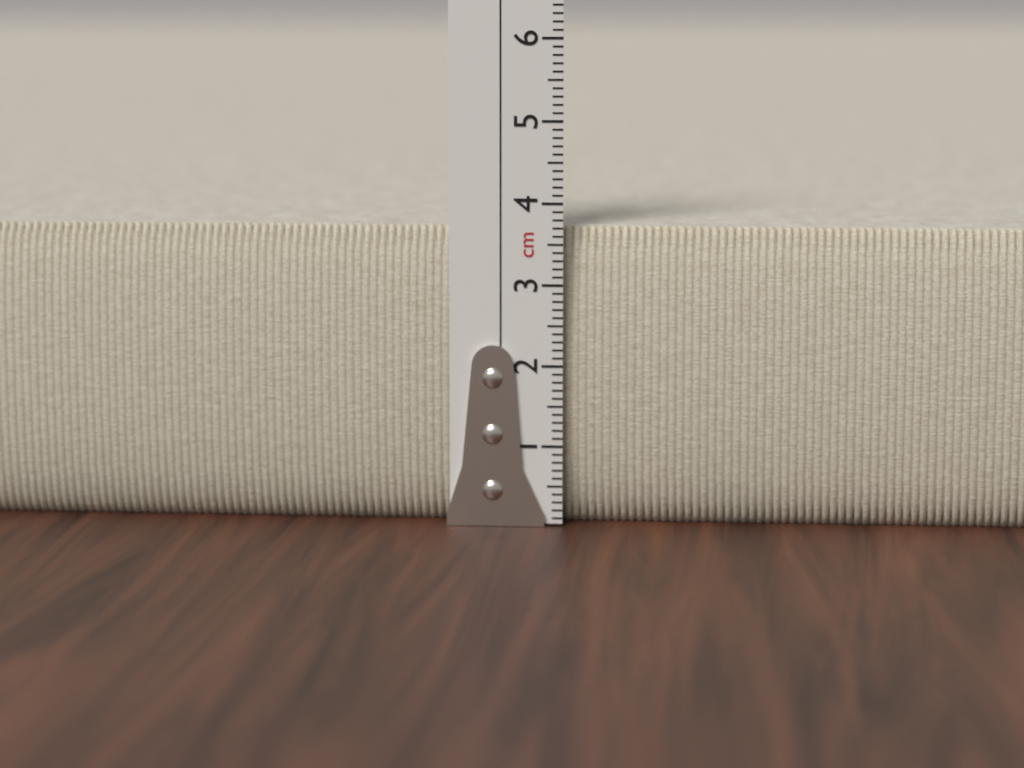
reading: 3.7 cm
